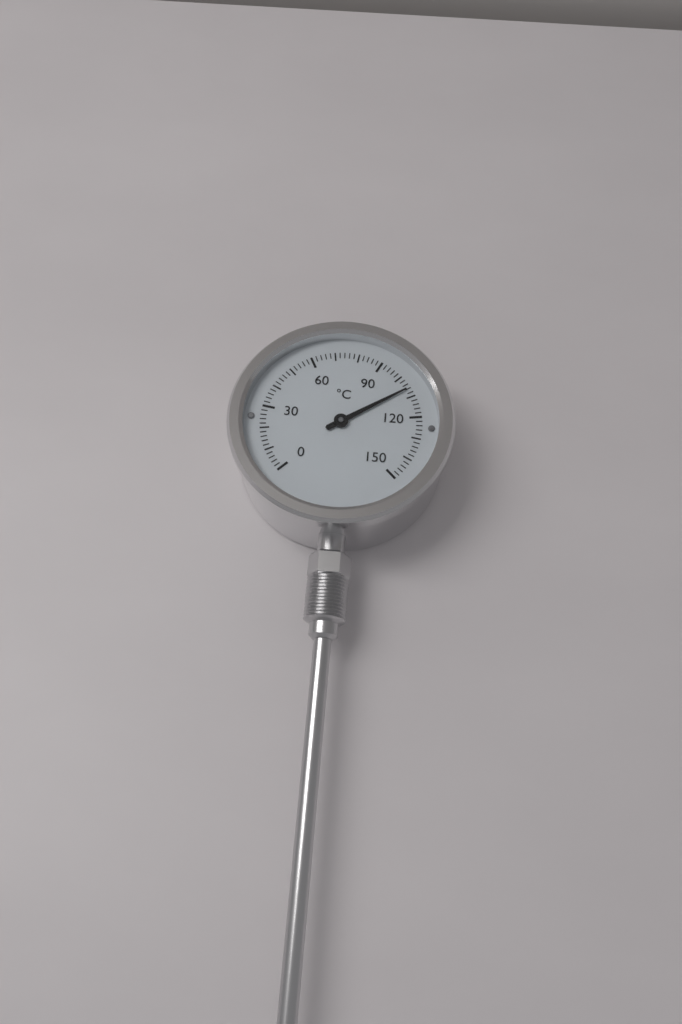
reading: 106 °C
